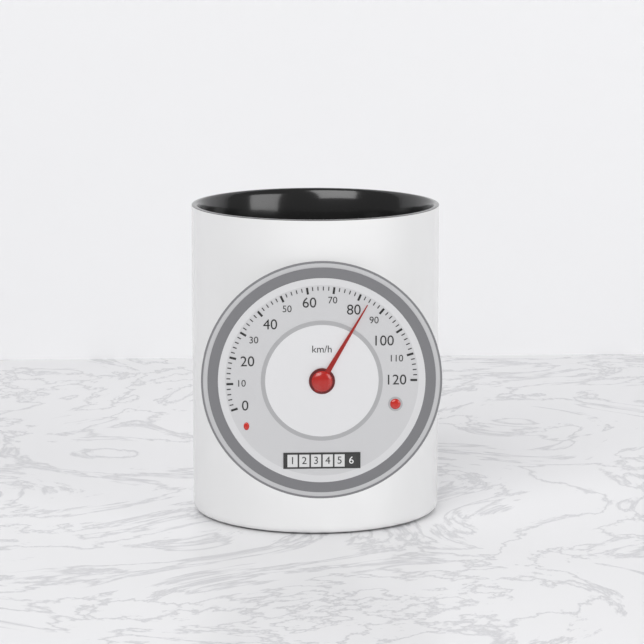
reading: 84 km/h
